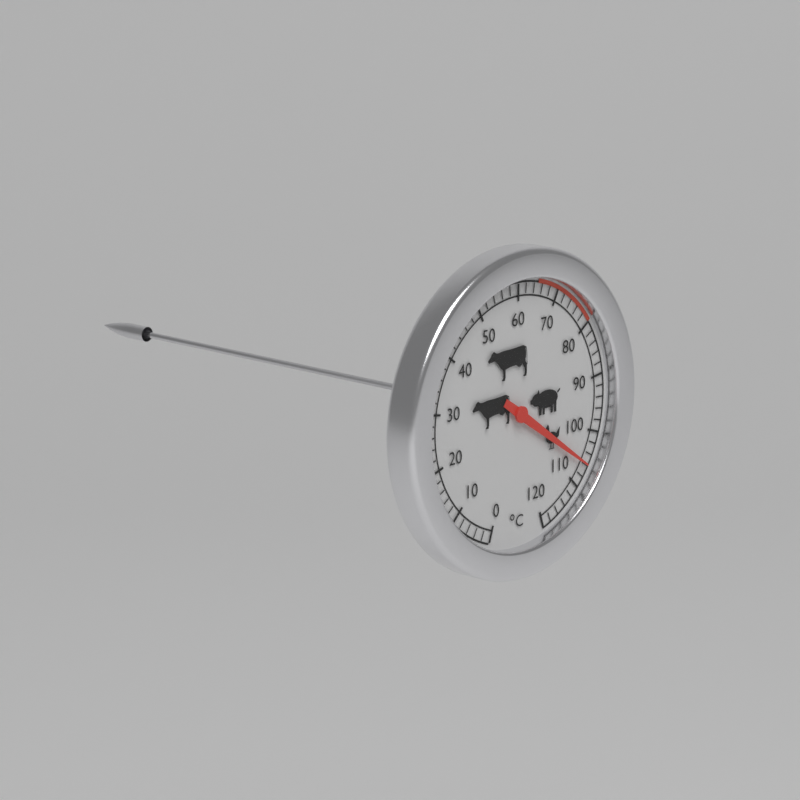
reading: 106 °C
